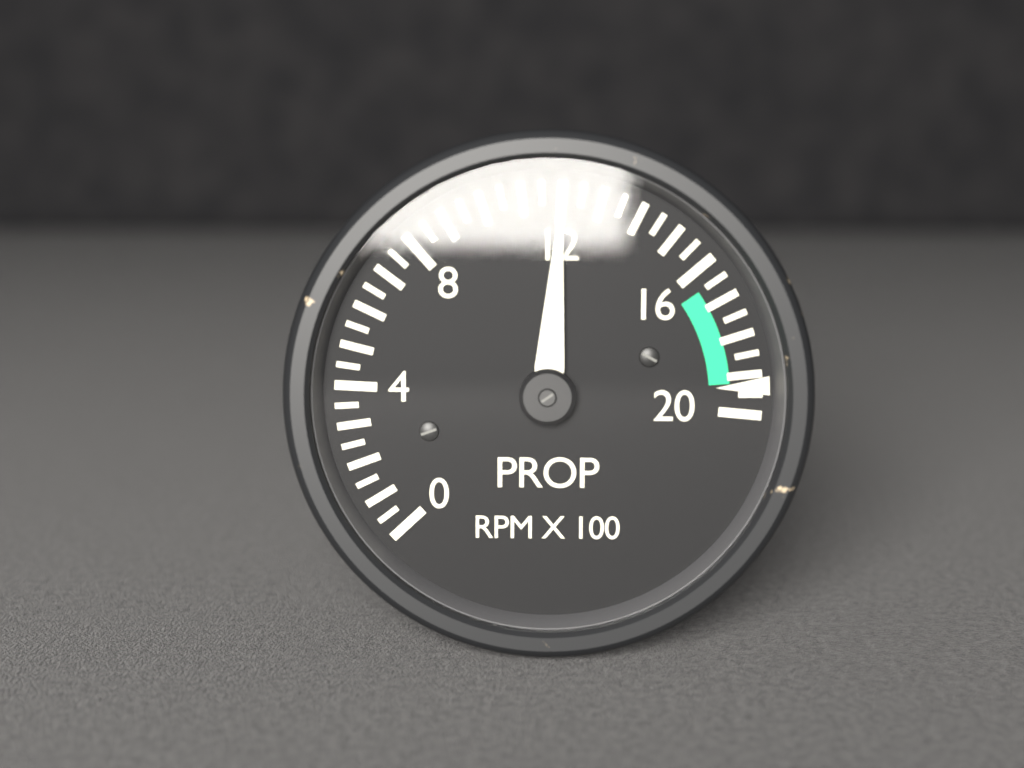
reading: 12.0 RPM X 100
